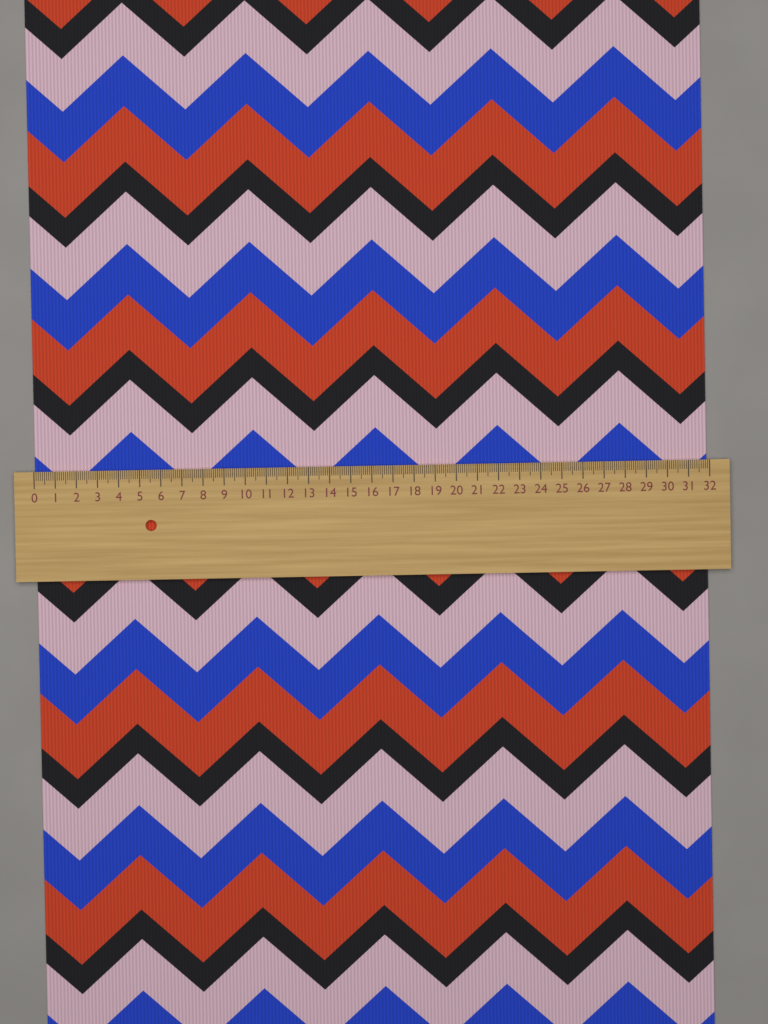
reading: 31.9 (no unit)
